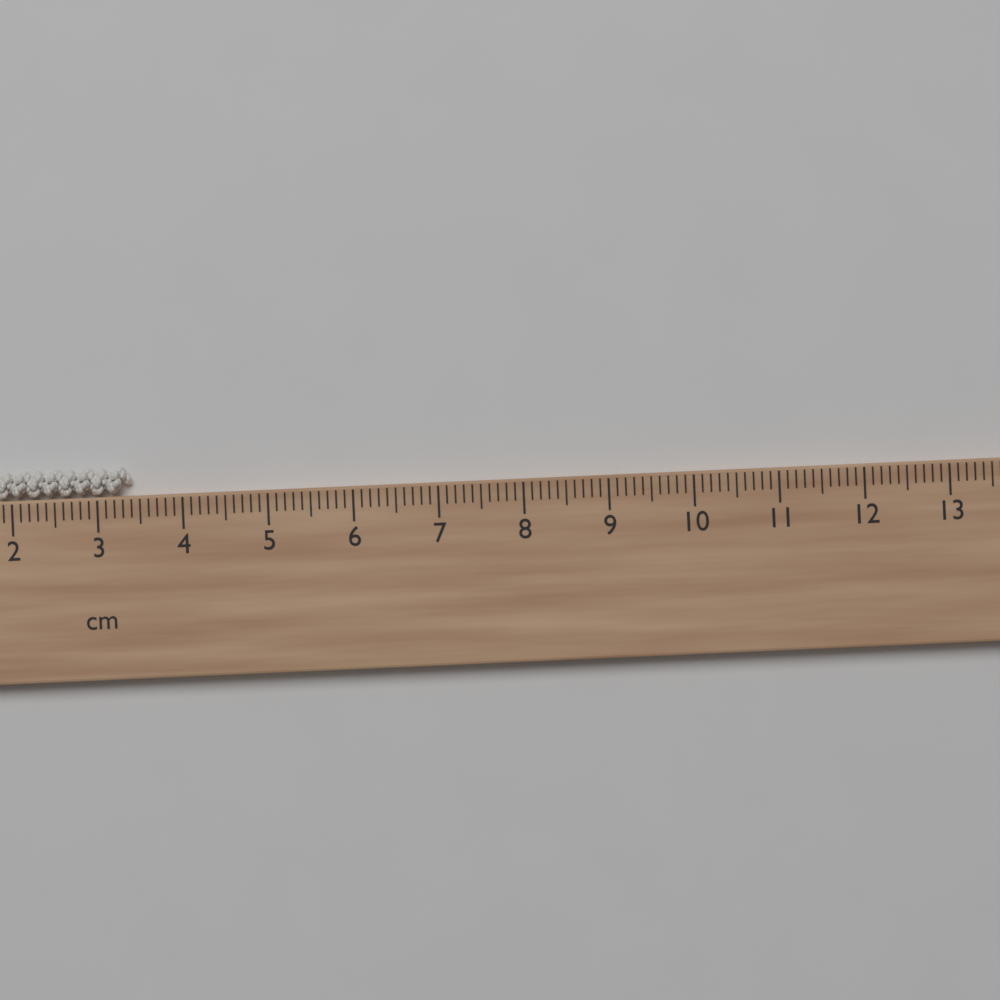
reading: 3.4 cm
